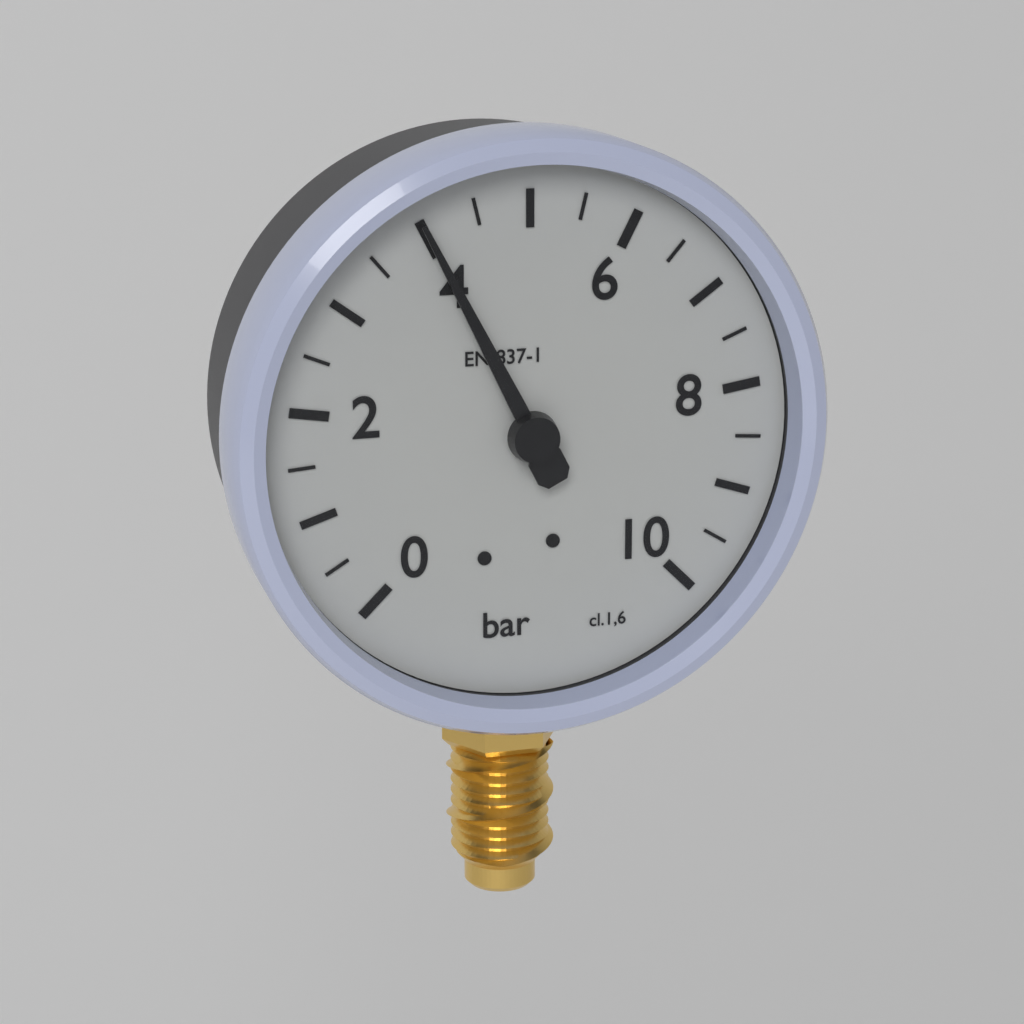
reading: 4.0 bar
